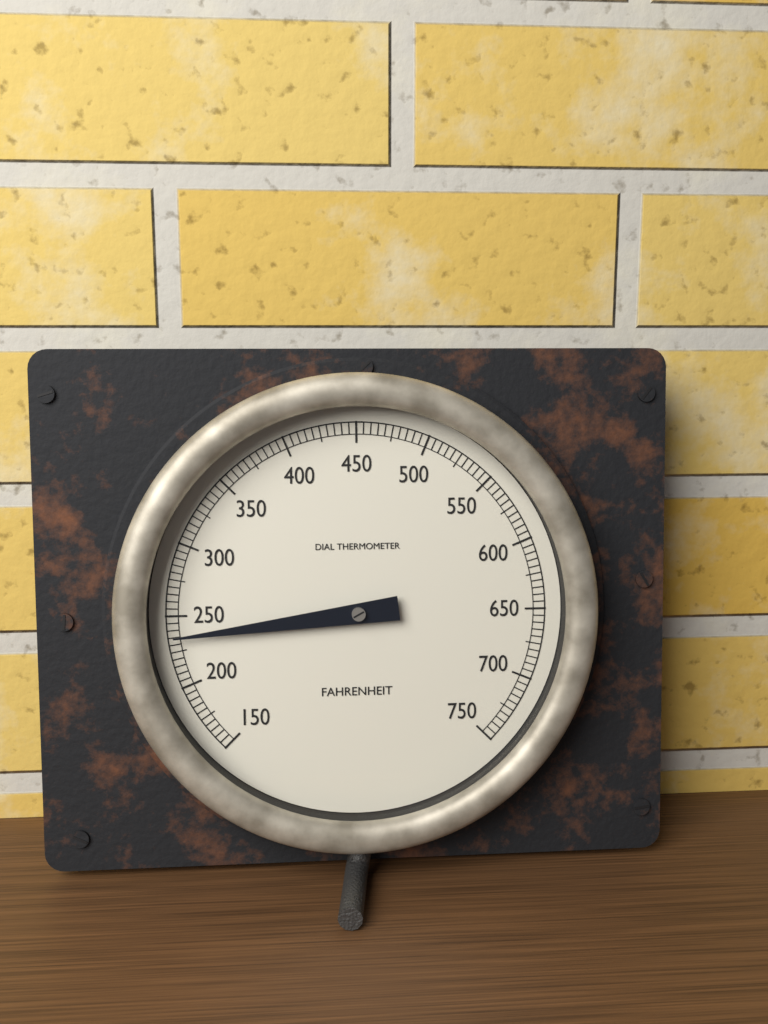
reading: 235 °F
